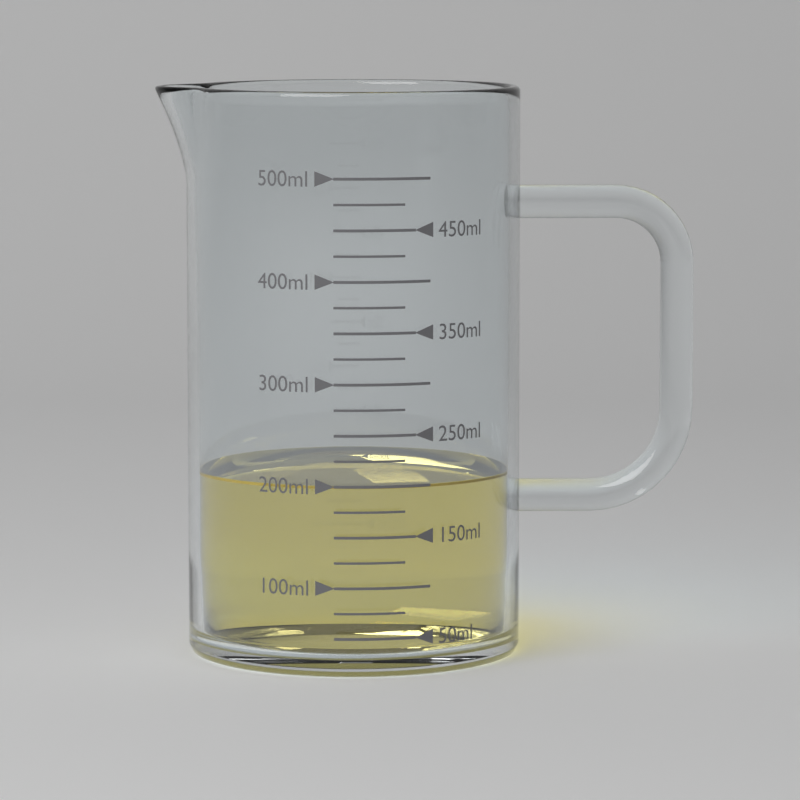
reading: 200 ml
